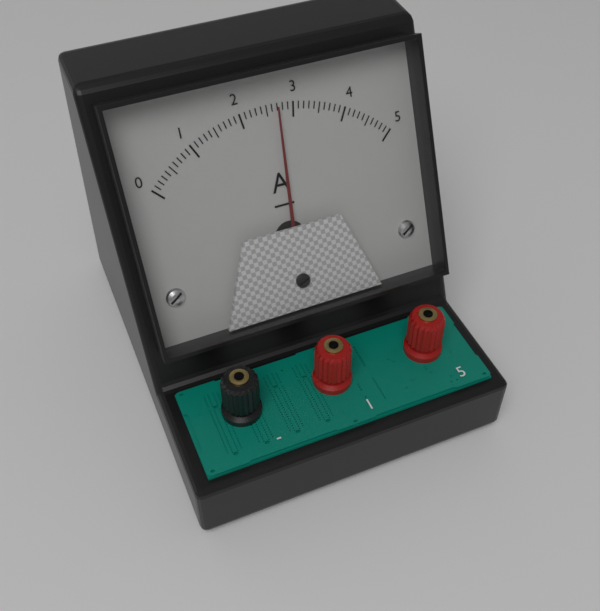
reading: 2.7 A
